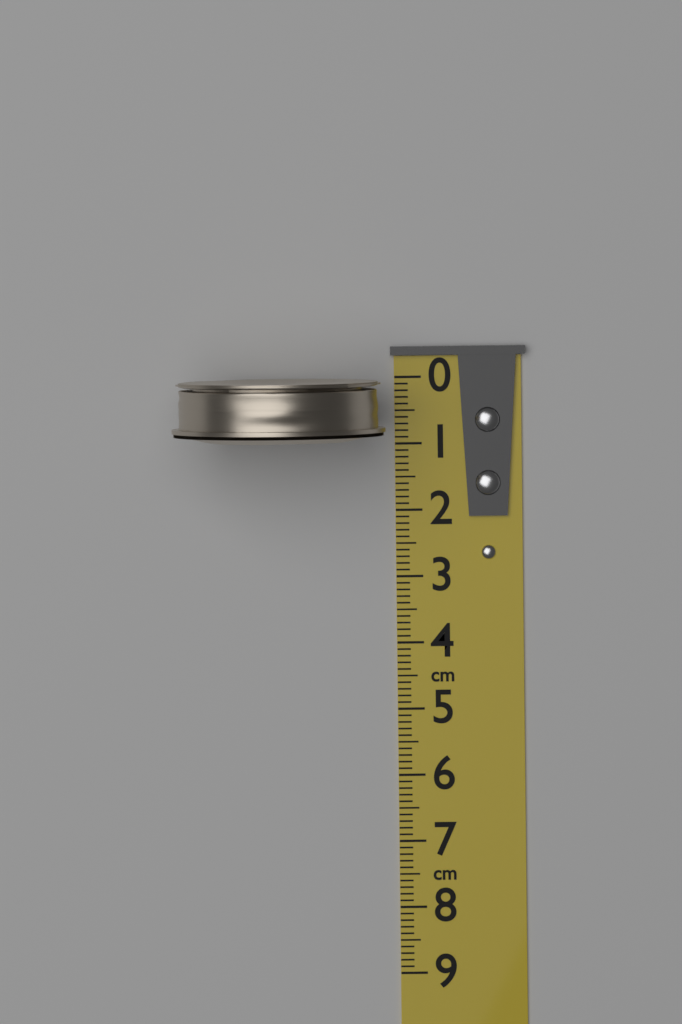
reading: 0.9 cm
